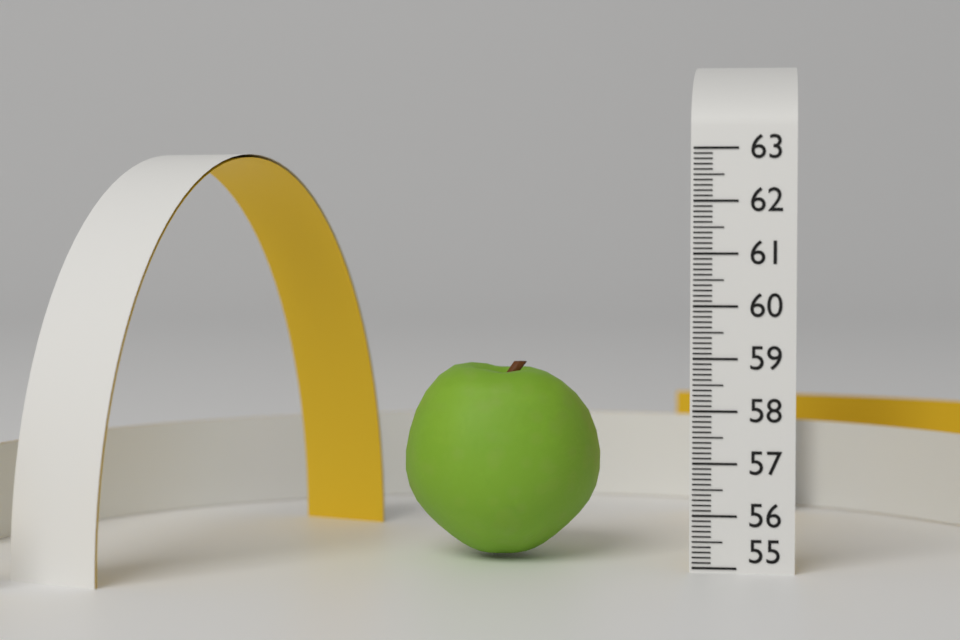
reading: 58.8 (no unit)
